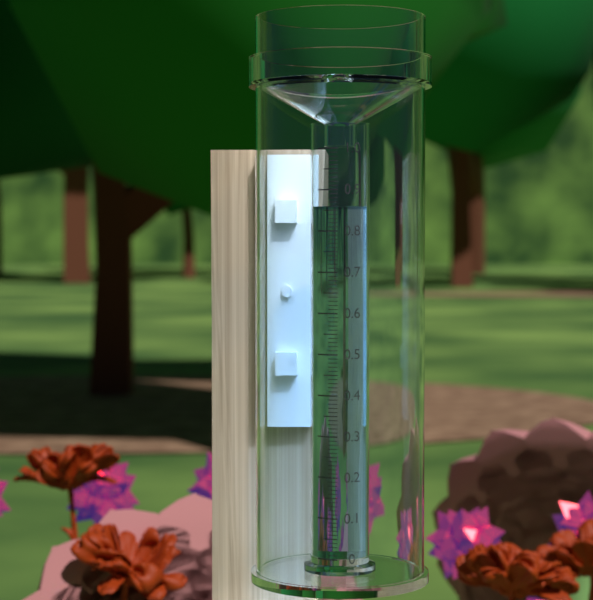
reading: 0.86 (no unit)
